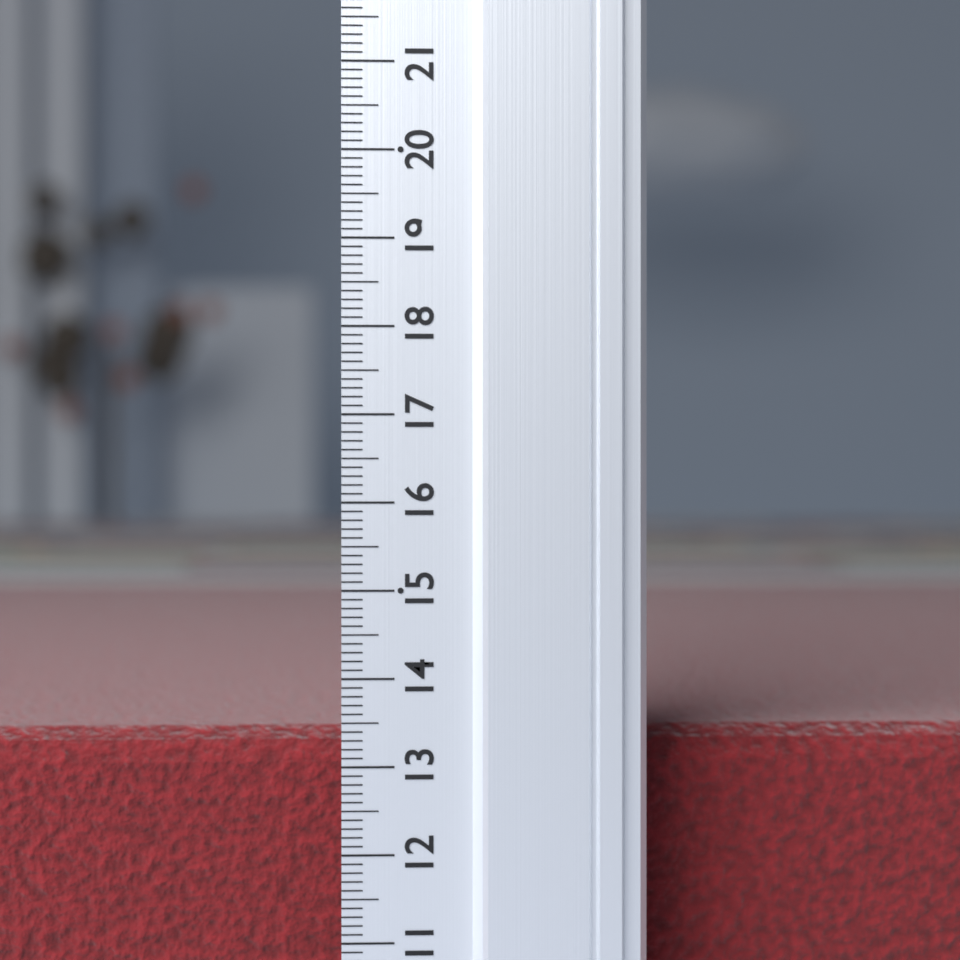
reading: 13.3 (no unit)
